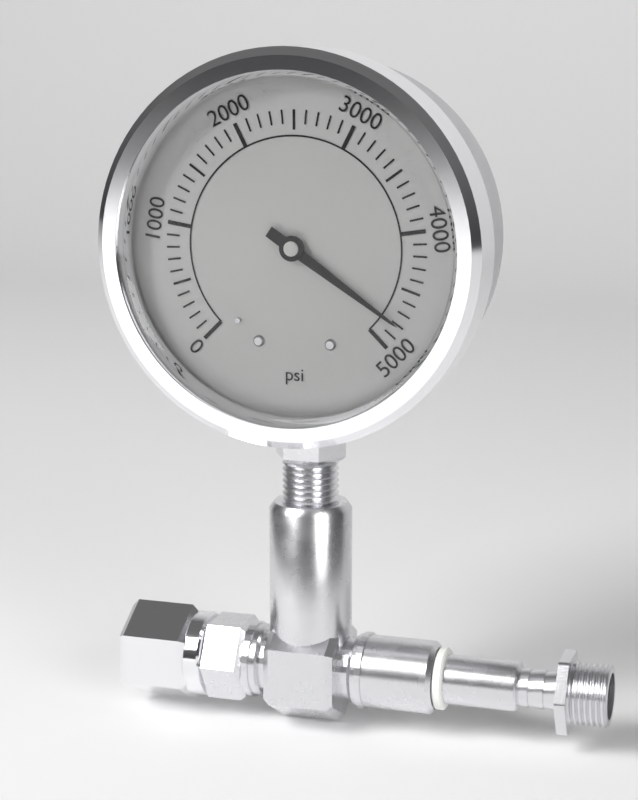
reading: 4800 psi
